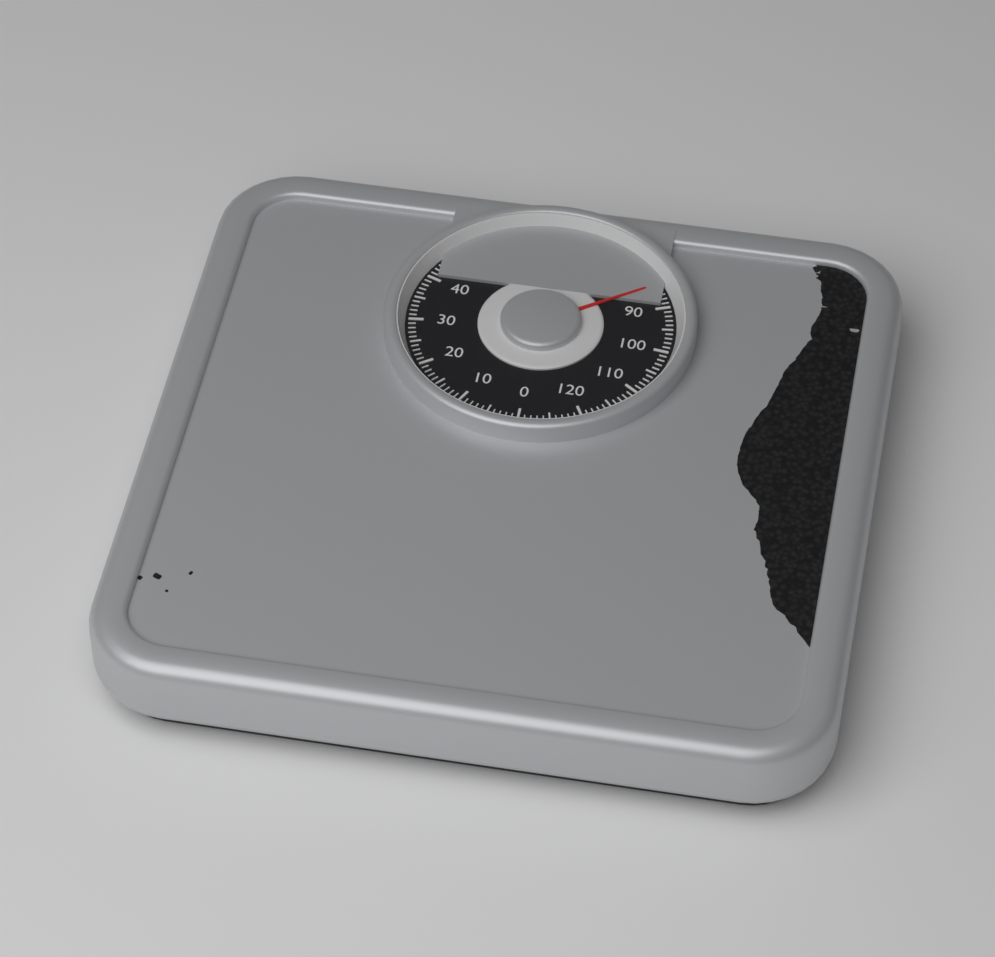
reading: 85 kg
